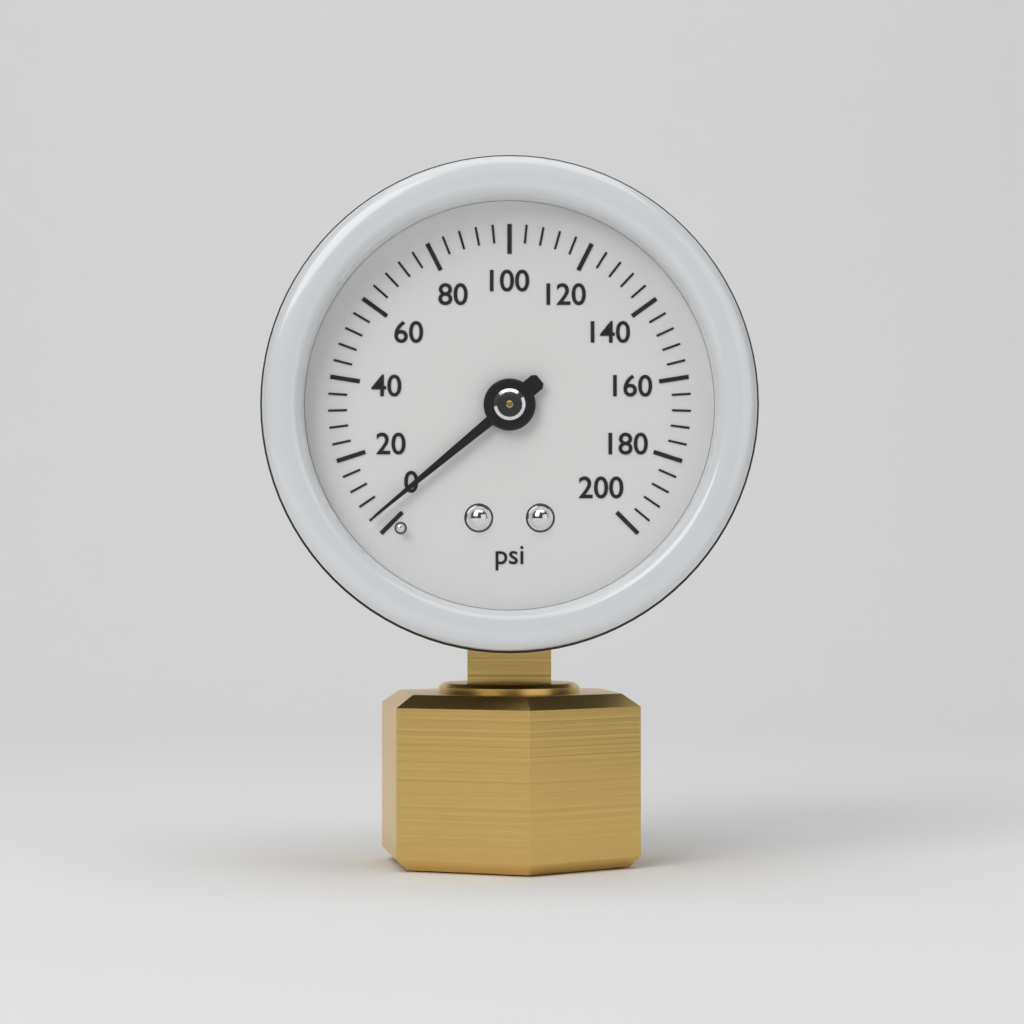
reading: 4 psi
